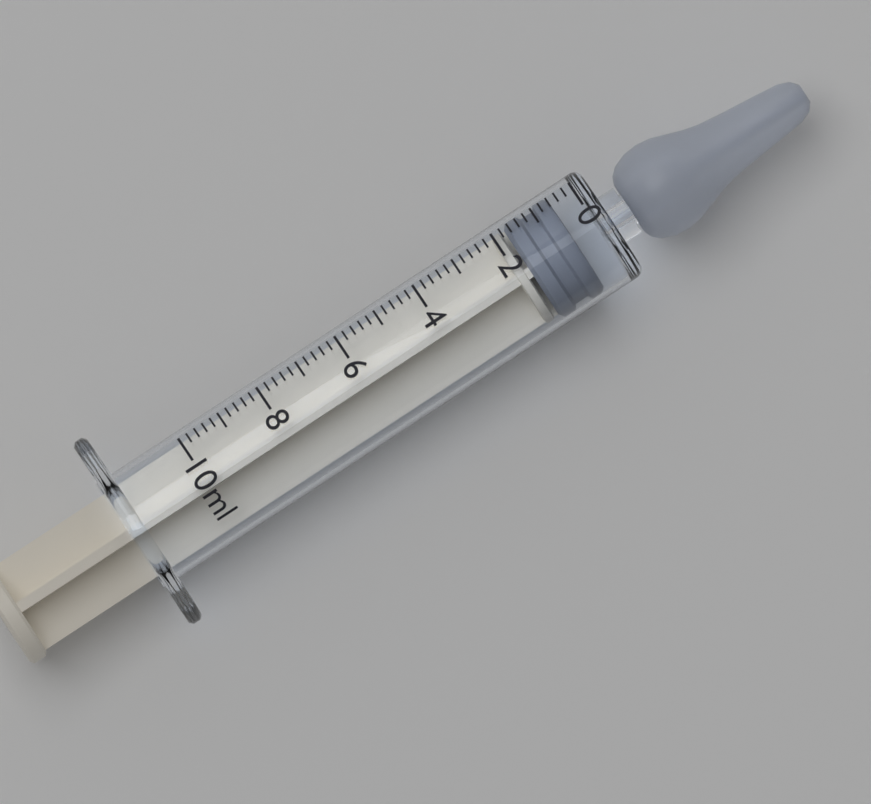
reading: 0.6 ml
